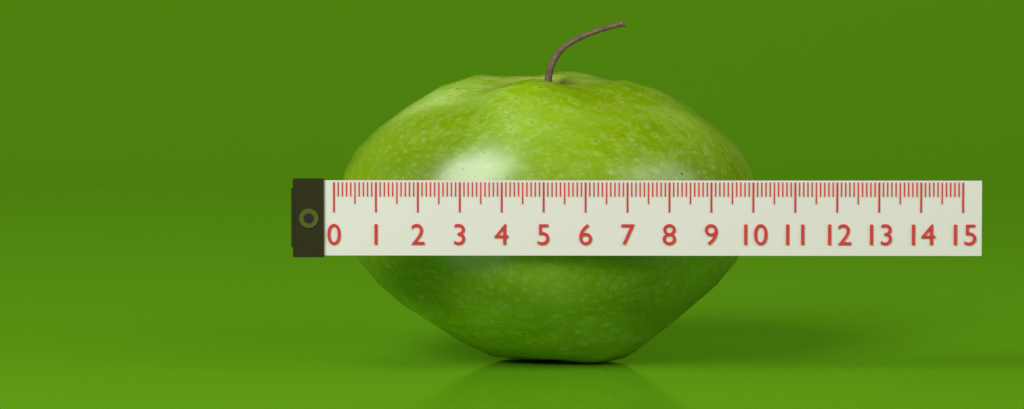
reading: 10.2 (no unit)
